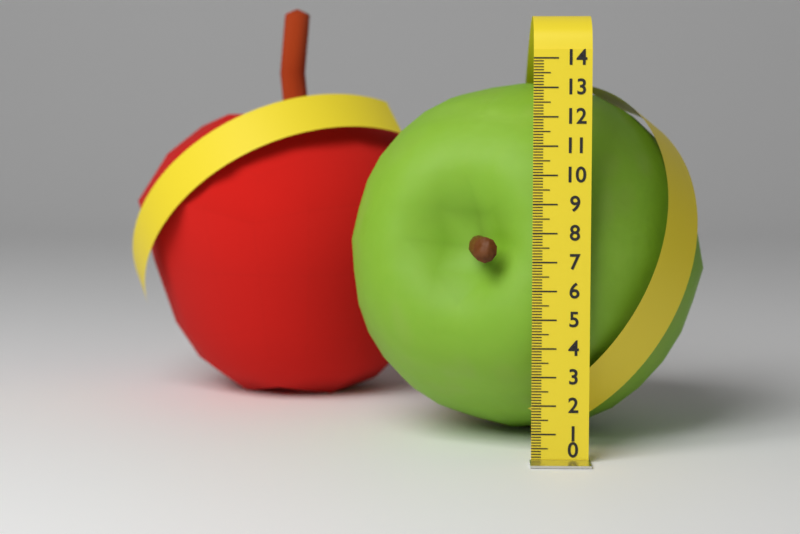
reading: 13.1 (no unit)
